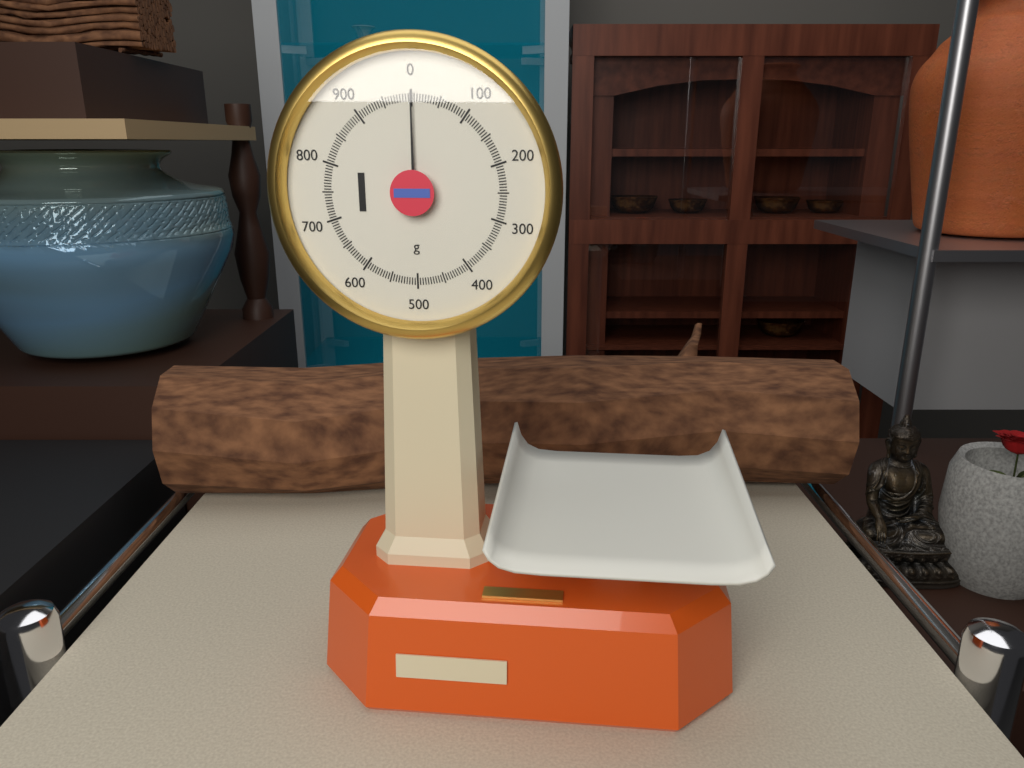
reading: 0 g
